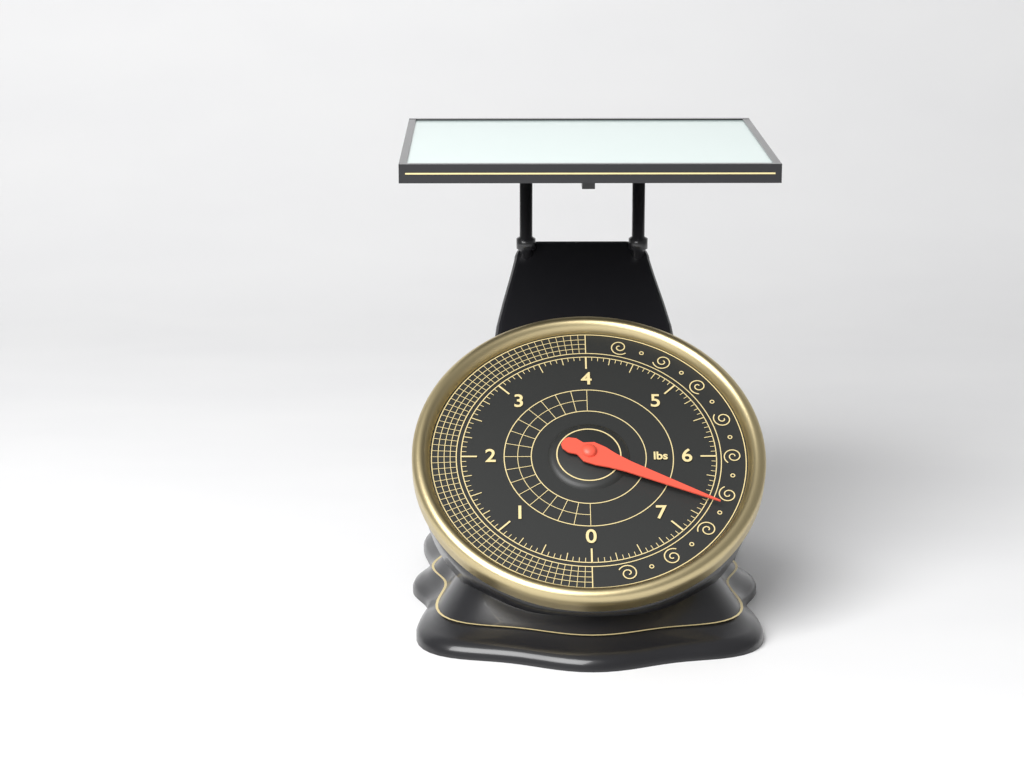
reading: 6.5625 lbs
